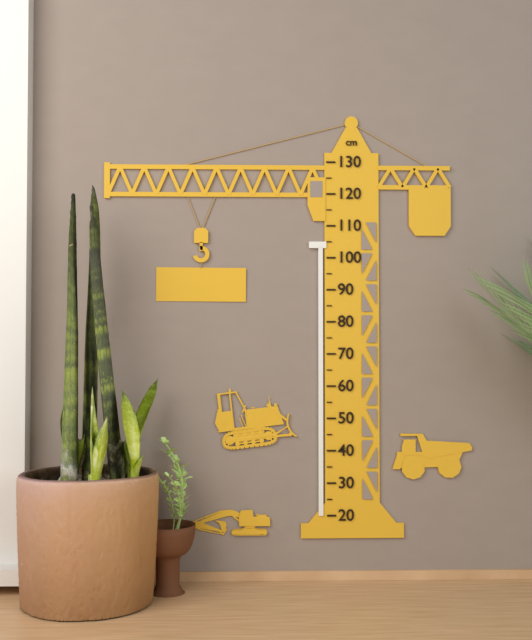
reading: 105 cm
